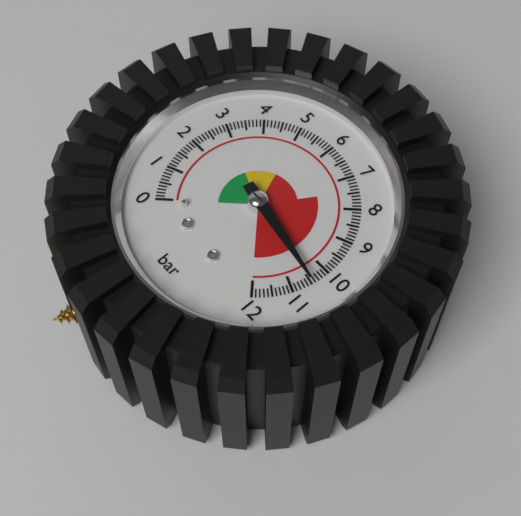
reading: 10.5 bar
